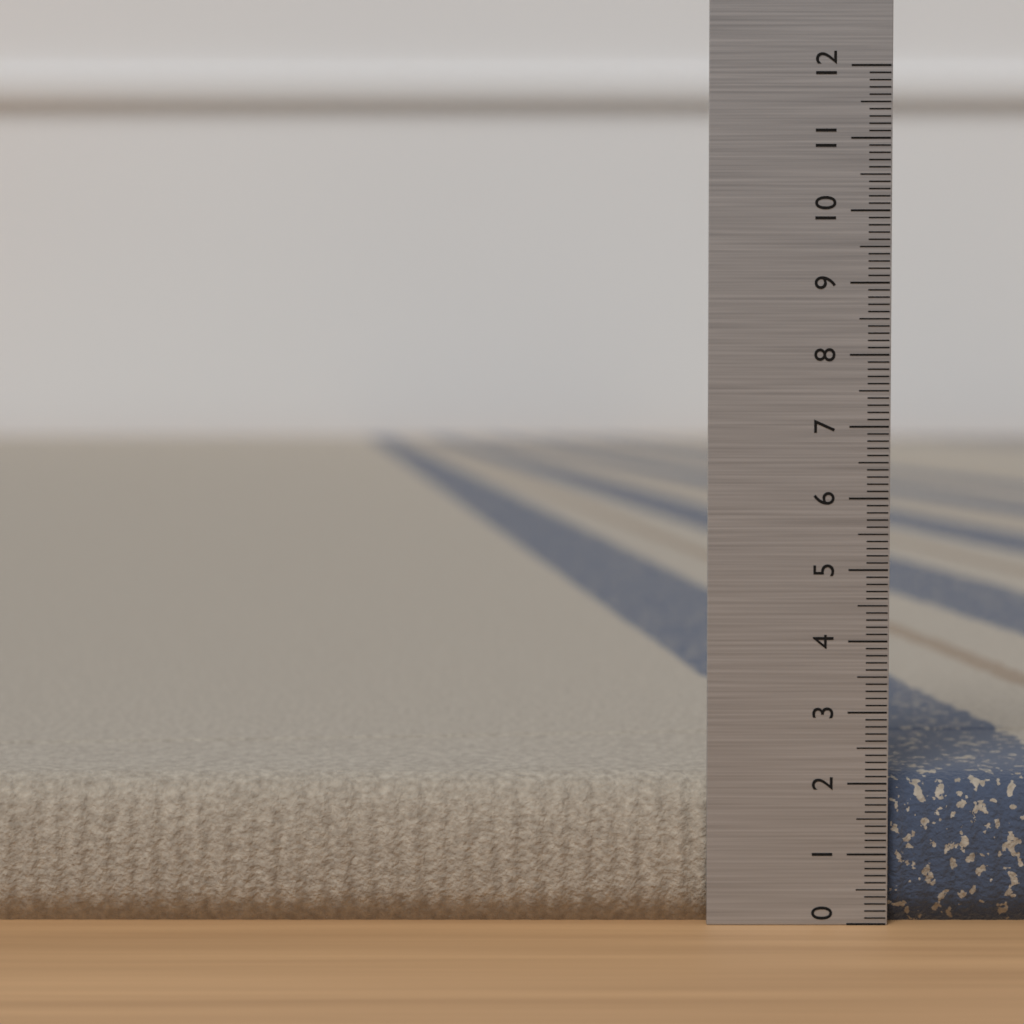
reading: 2.1 (no unit)
